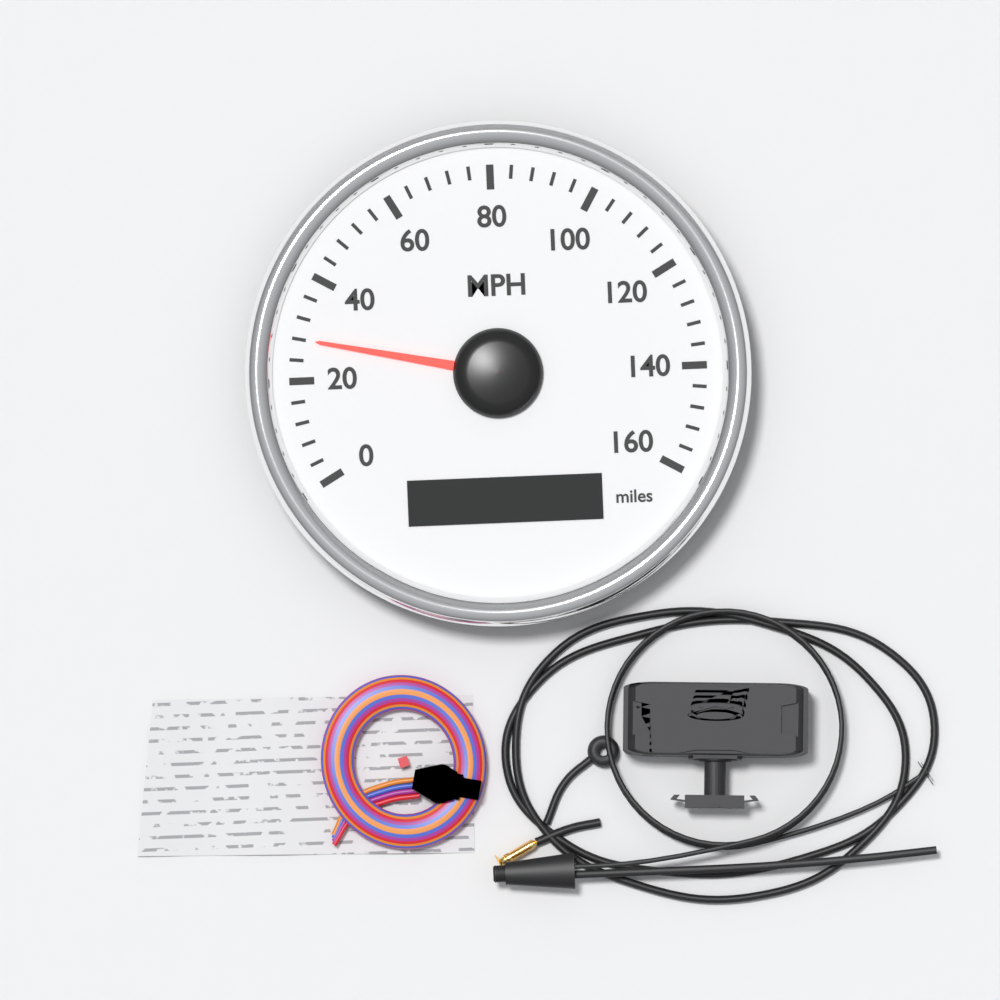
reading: 28 MPH
